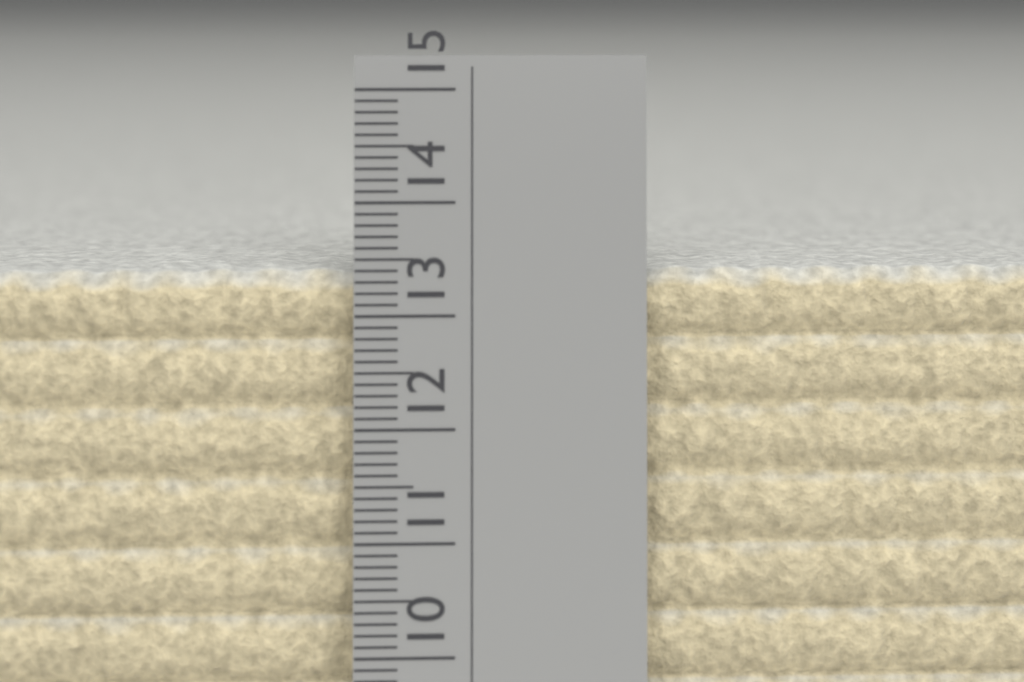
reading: 13.4 cm
